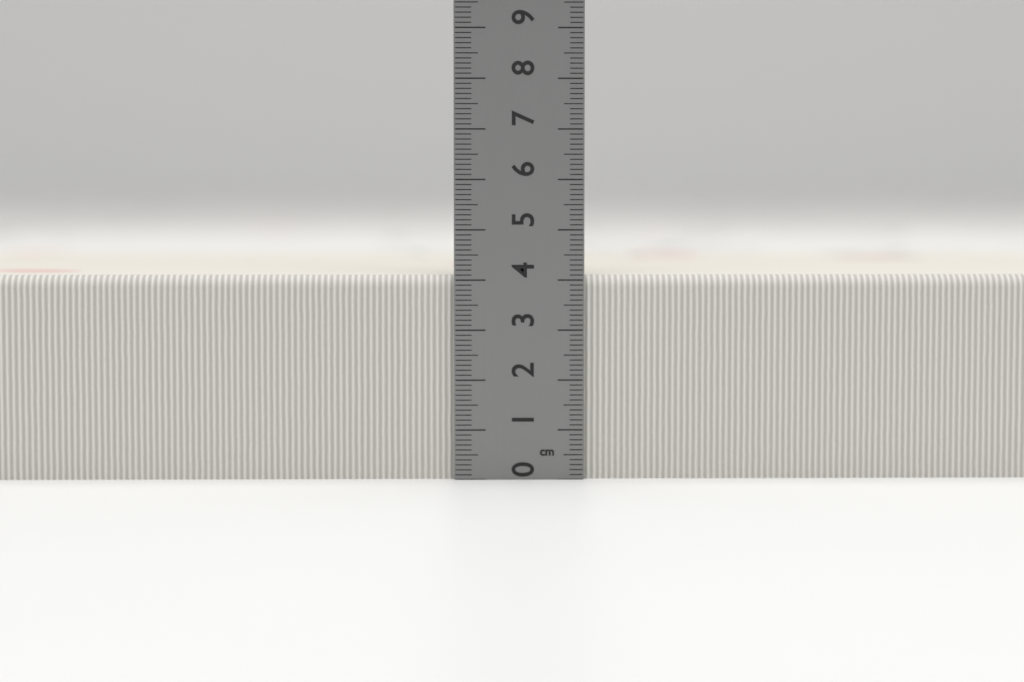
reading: 4.1 cm
